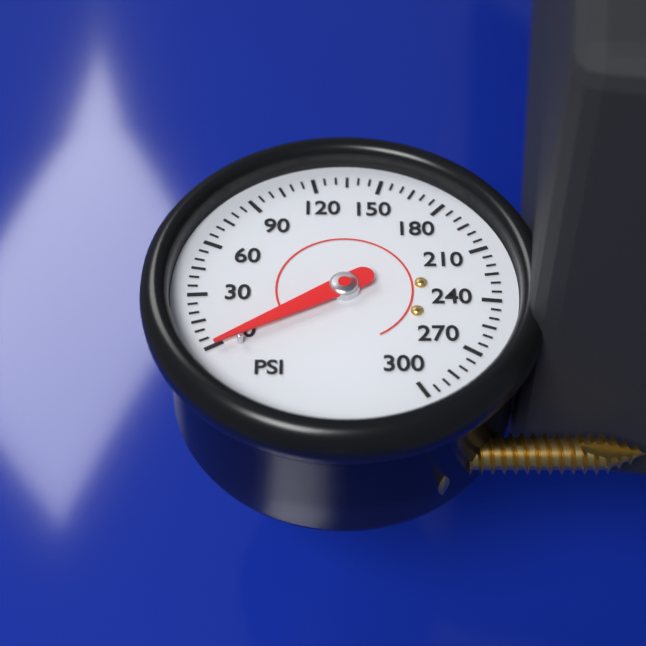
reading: 0 psi
